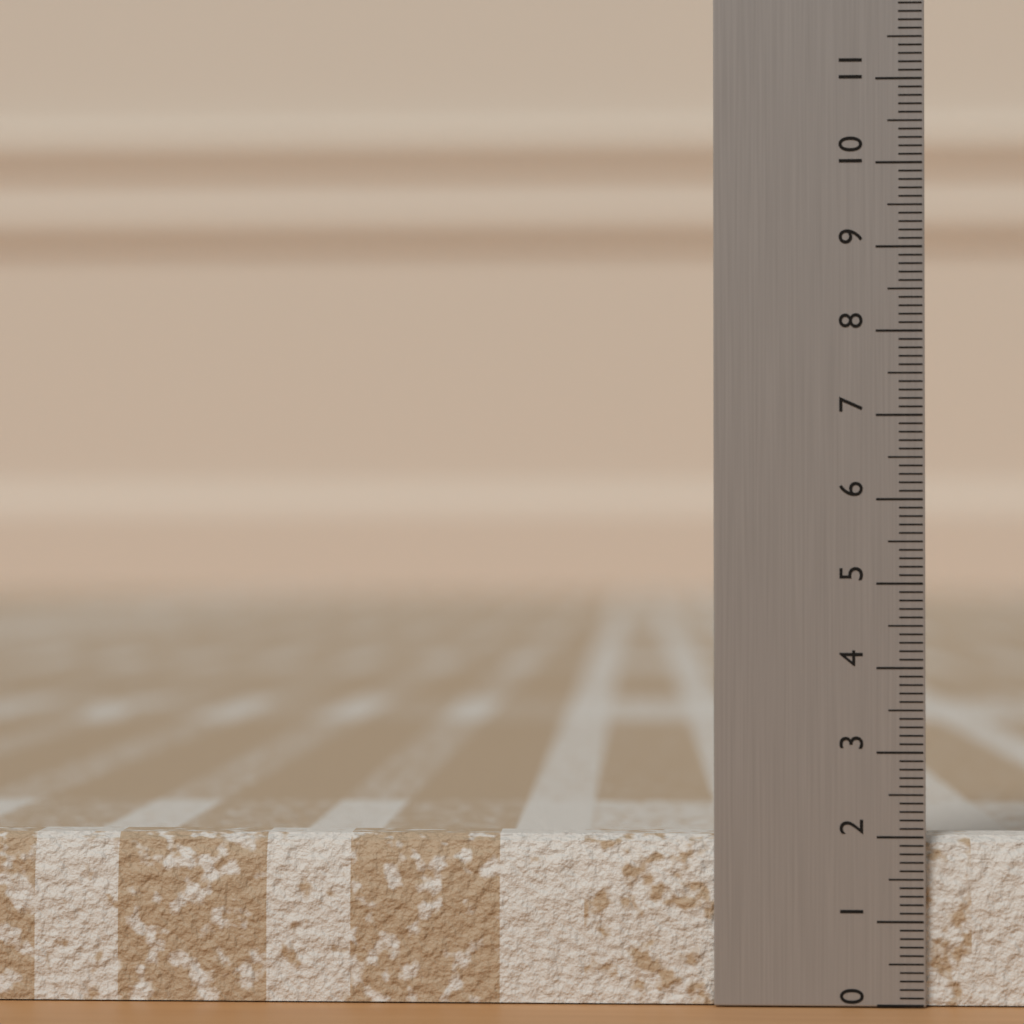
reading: 2.0 (no unit)
